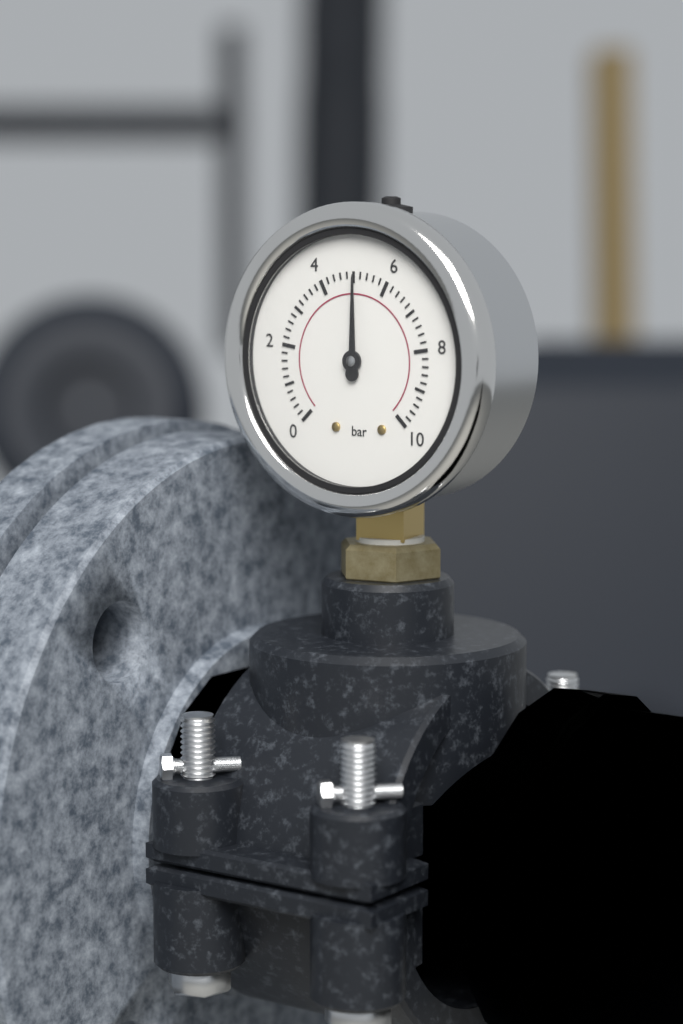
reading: 5.0 bar
